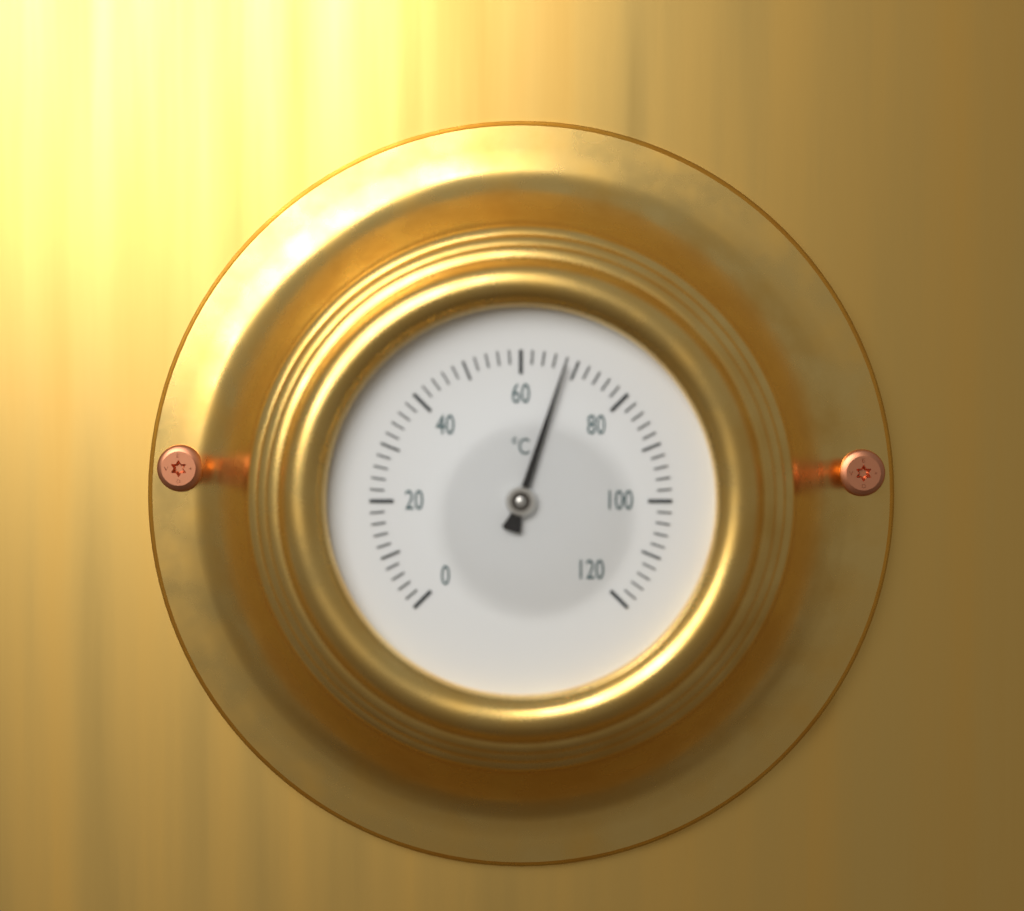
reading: 68 °C
